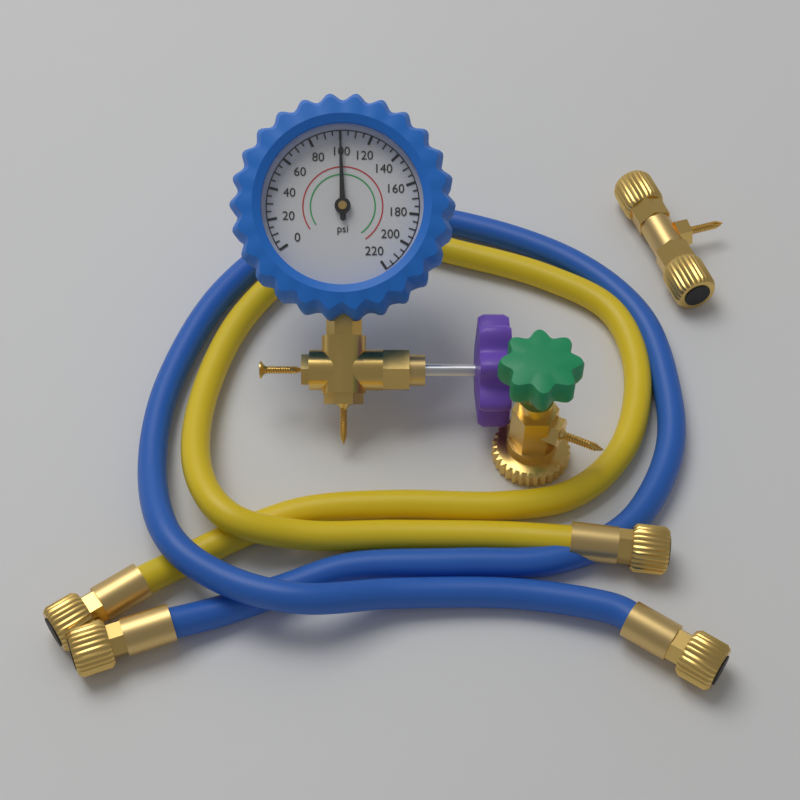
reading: 100 psi
